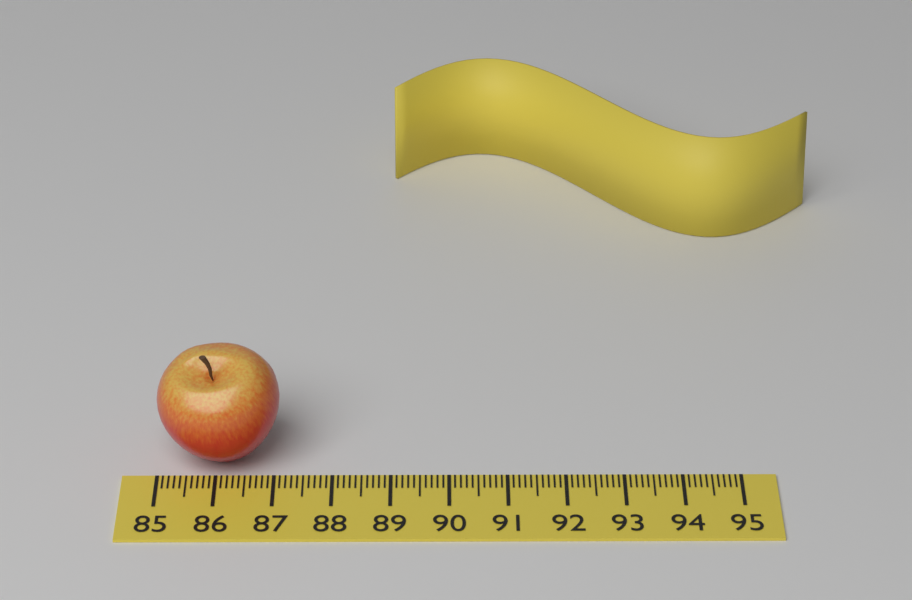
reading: 87.1 (no unit)
